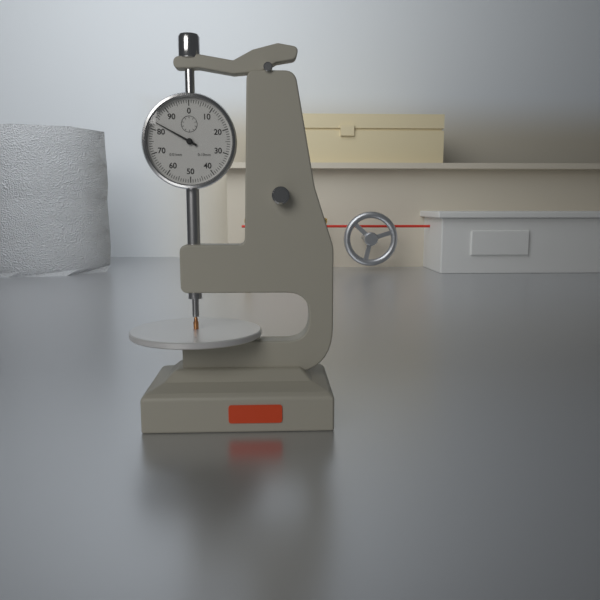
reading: 0.83 mm
